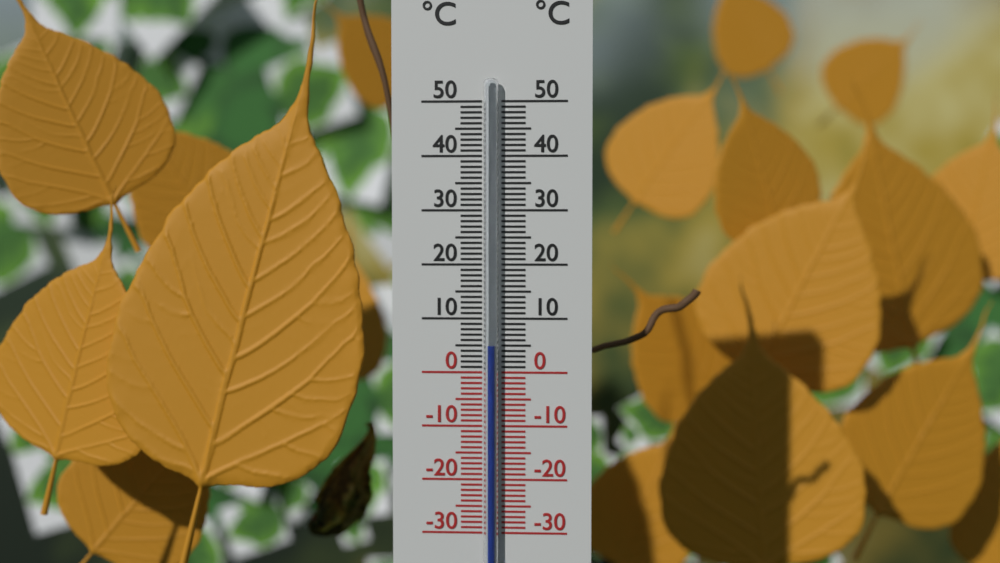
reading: 5 °C
